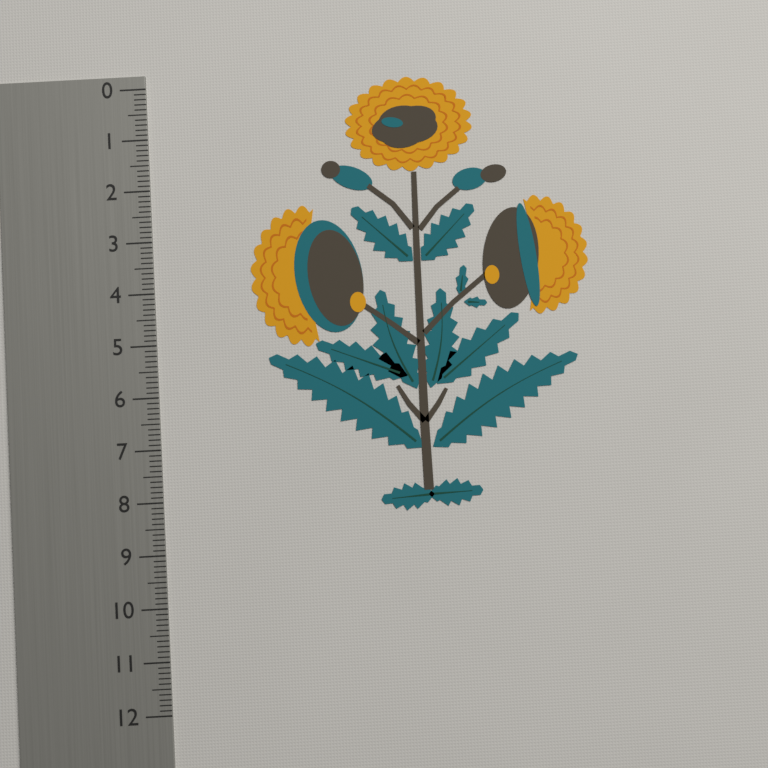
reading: 8.4 (no unit)
